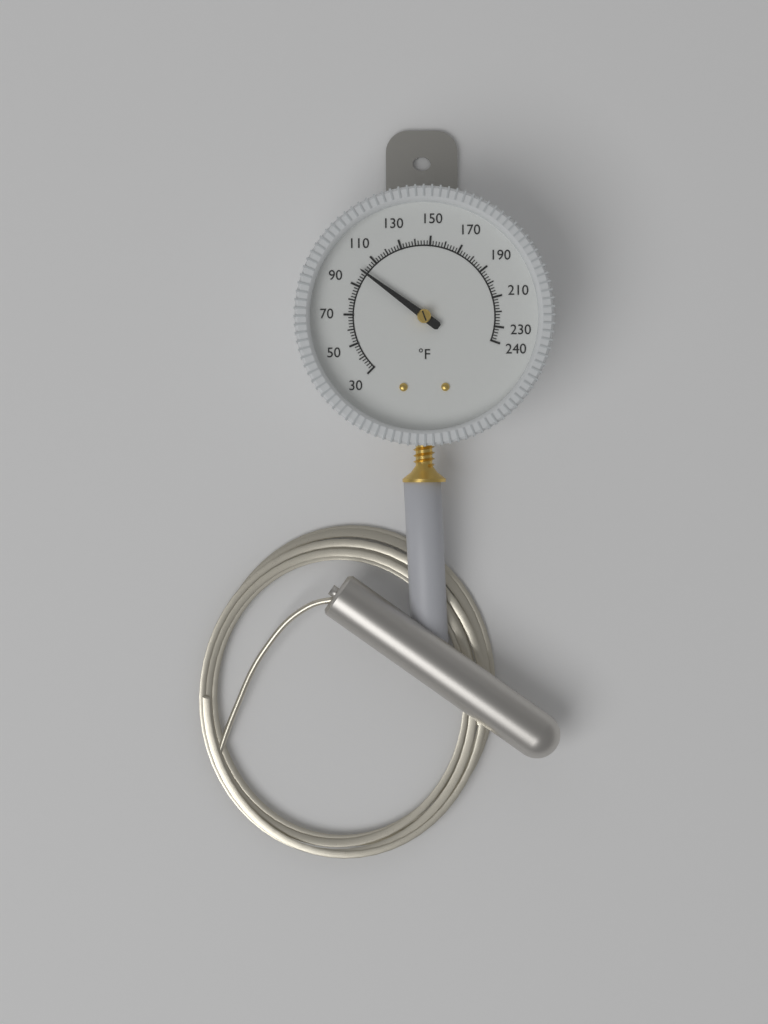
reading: 100 °F
